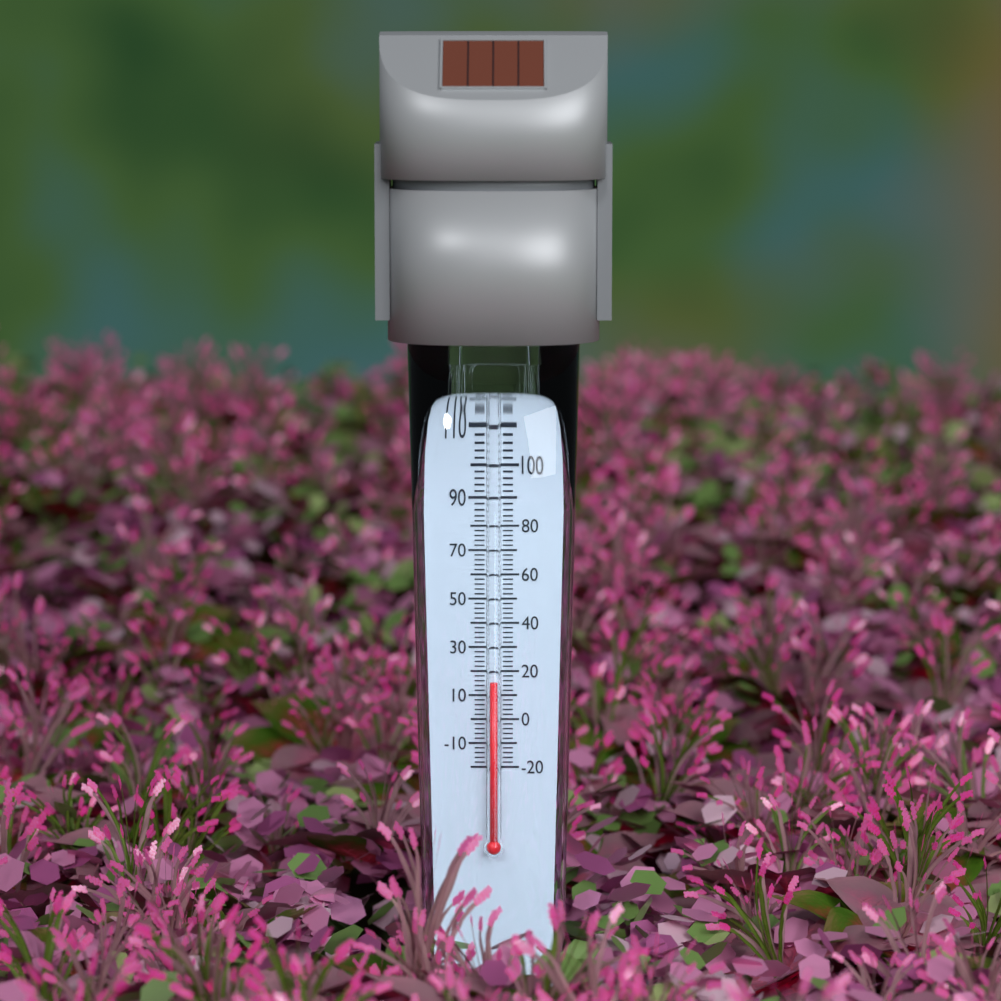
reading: 16 °F
